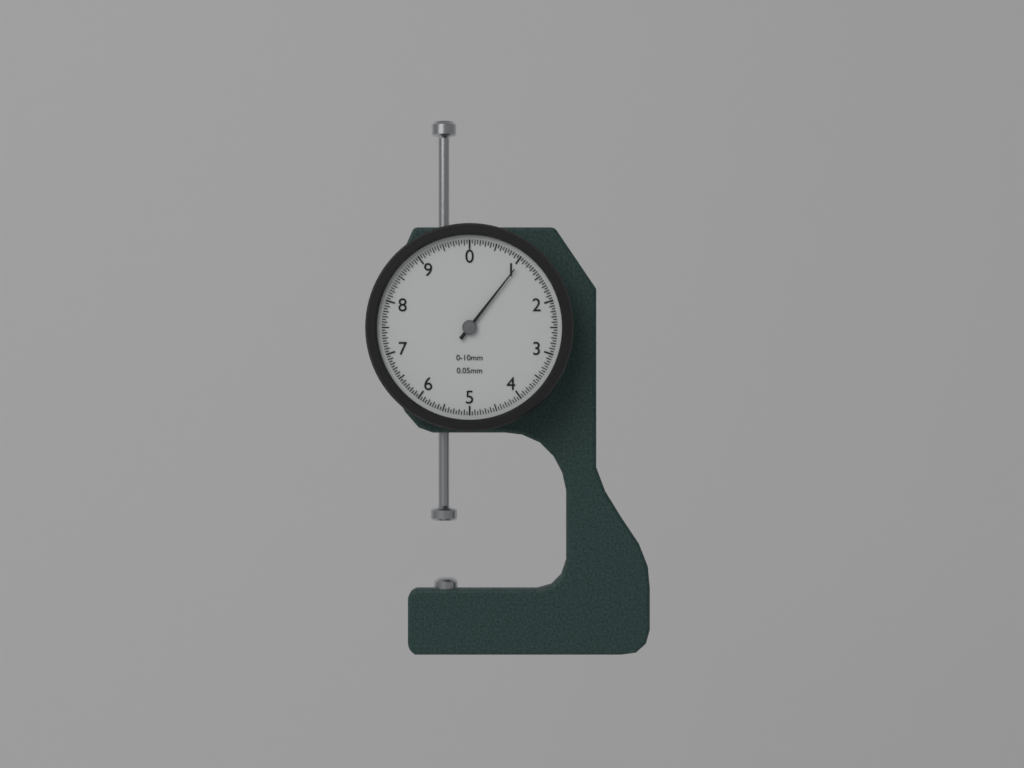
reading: 1.05 mm
